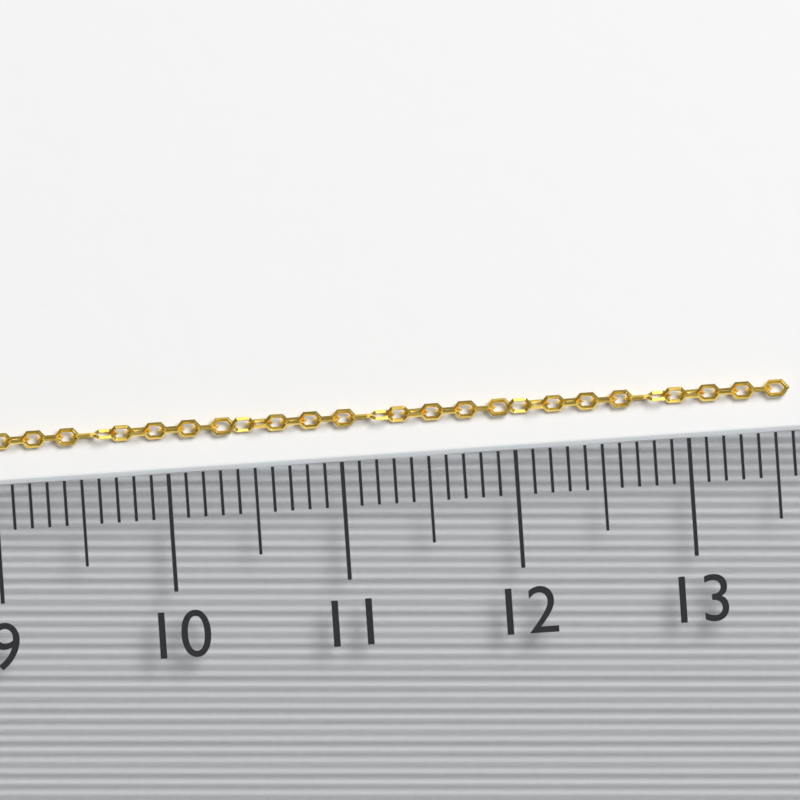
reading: 13.6 (no unit)
